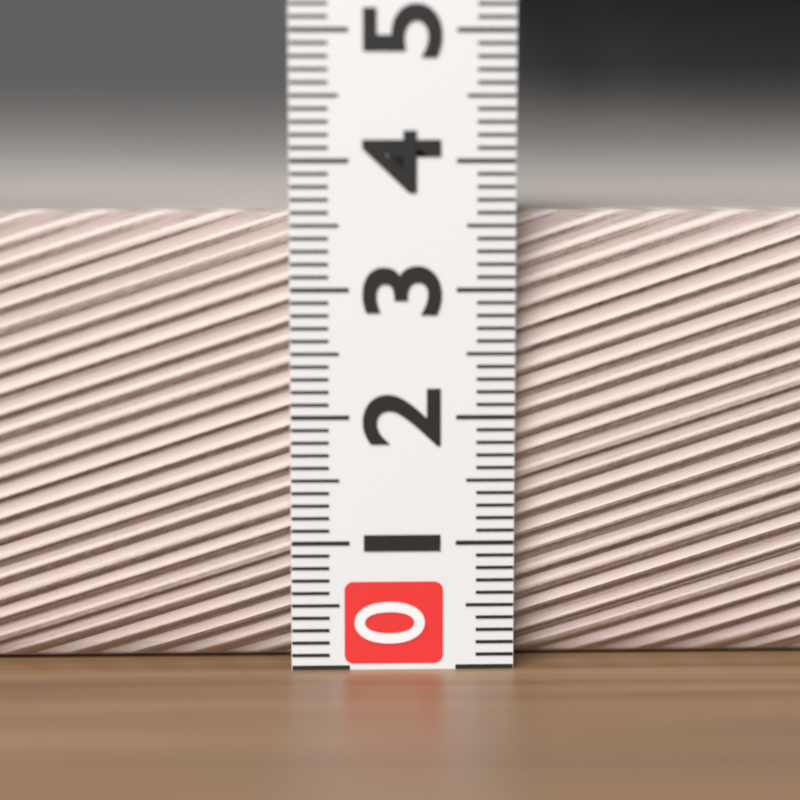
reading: 3.6 (no unit)
